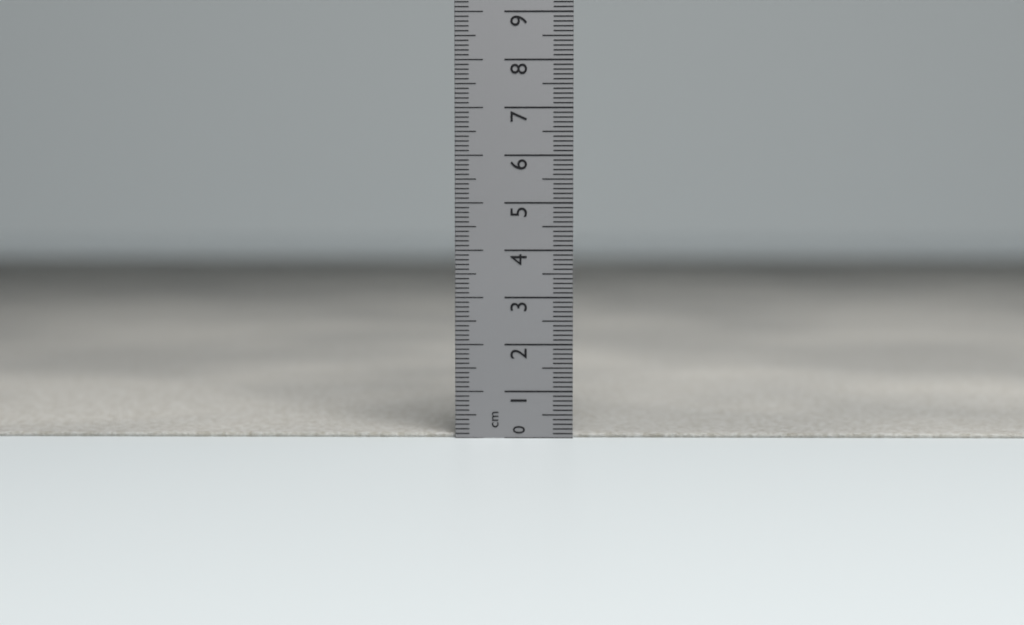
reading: 0.1 cm
